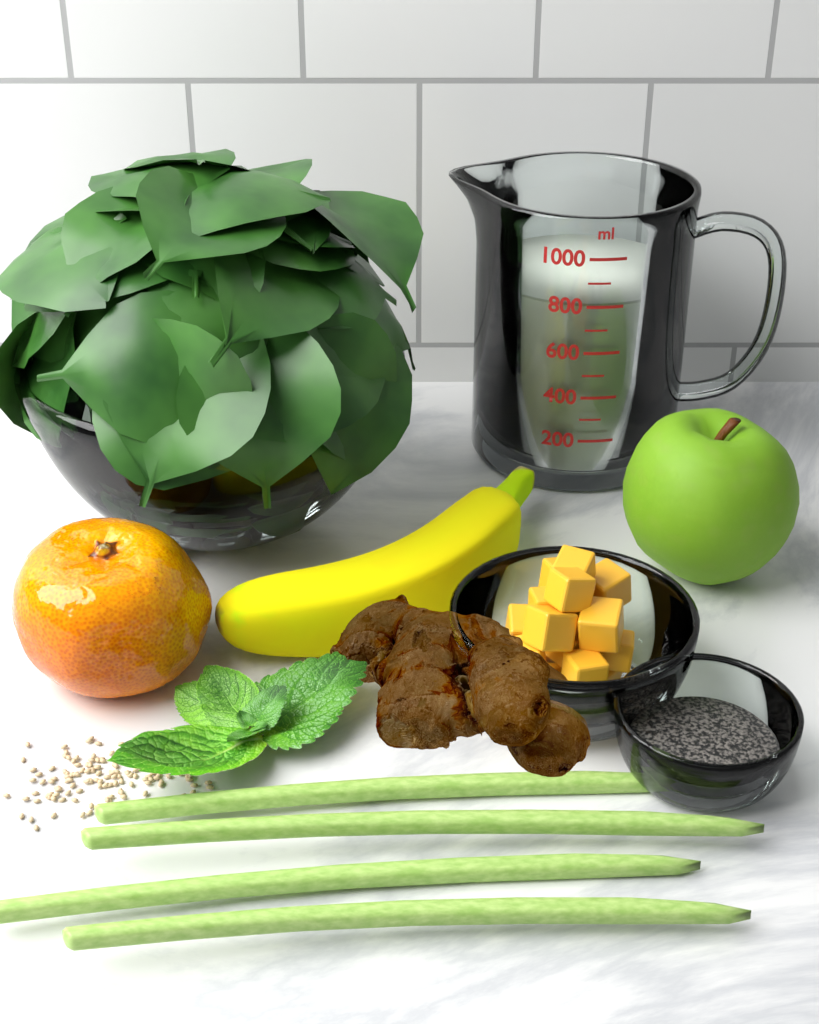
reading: 800 ml
